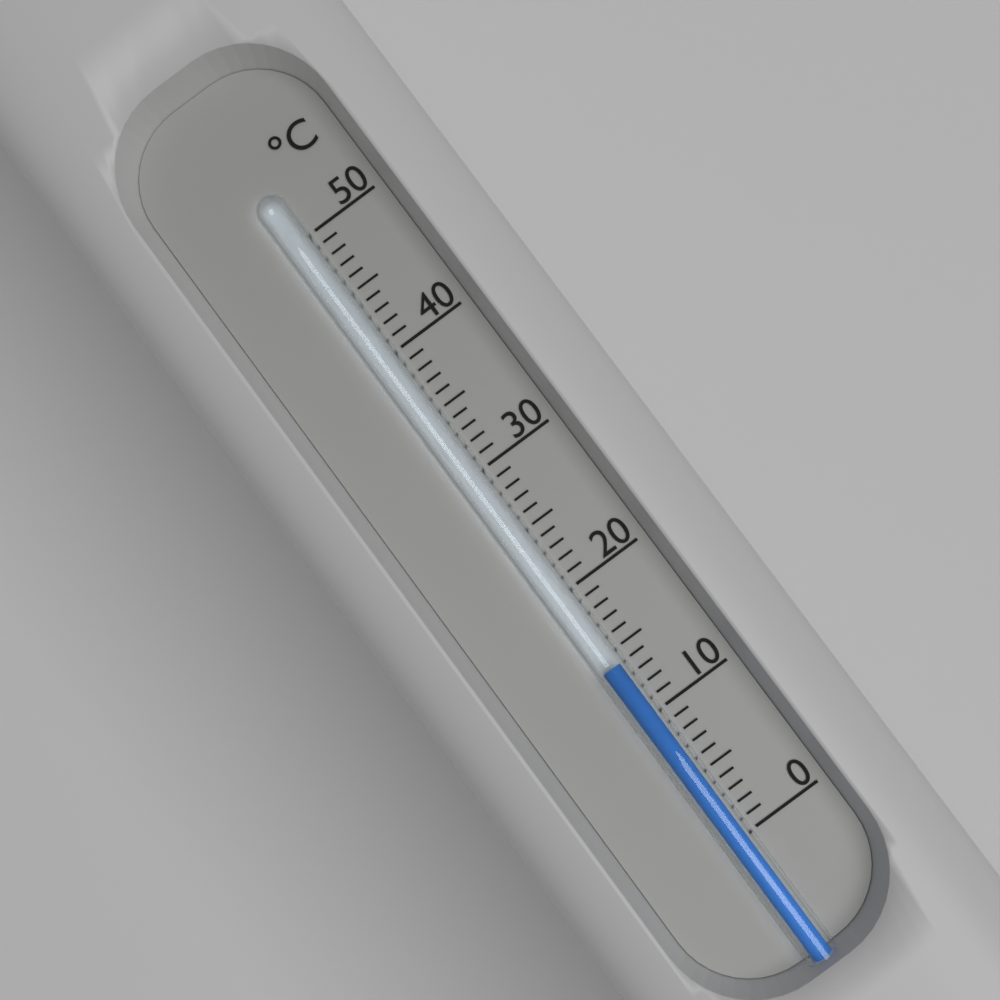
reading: 14 °C
